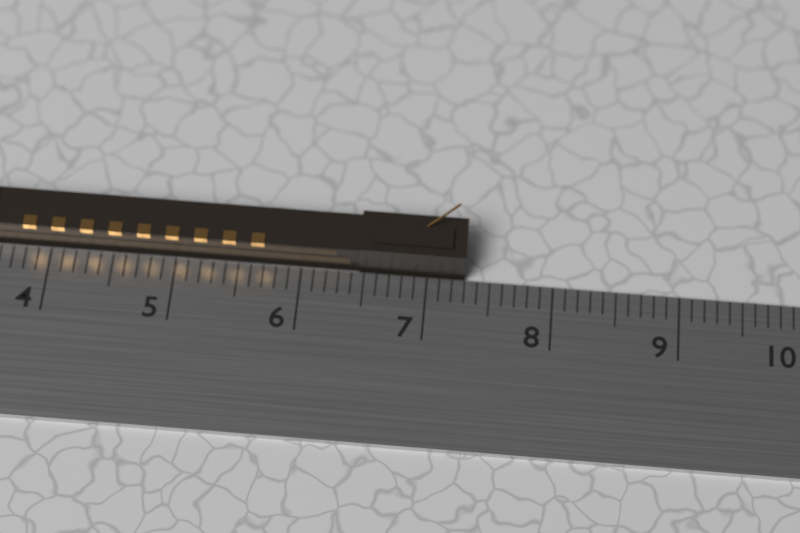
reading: 7.3 cm
